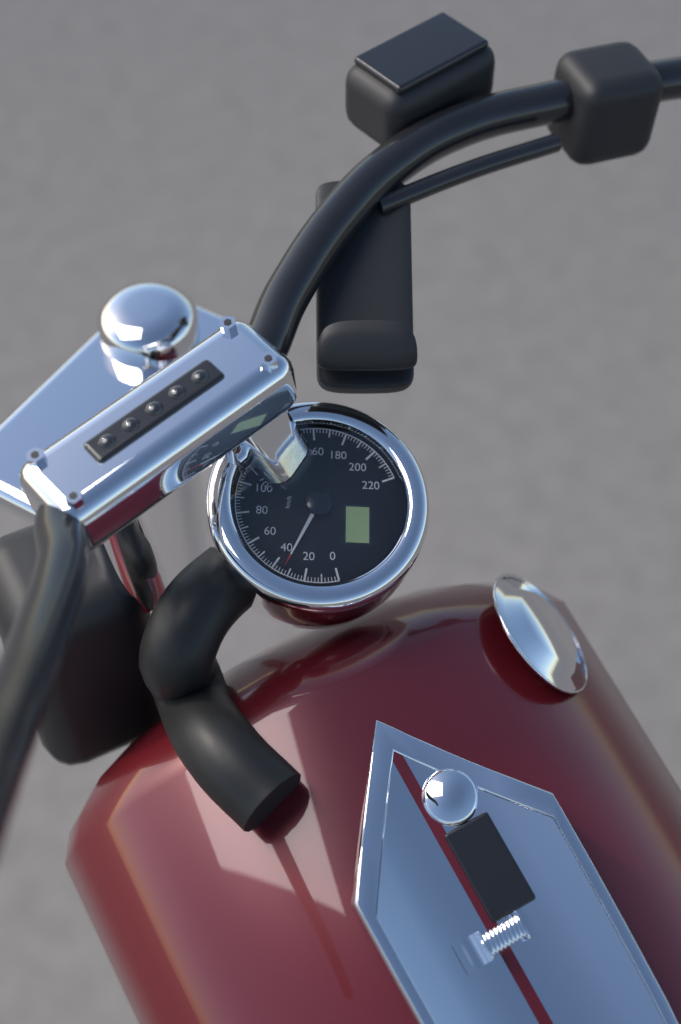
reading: 34 km/h
